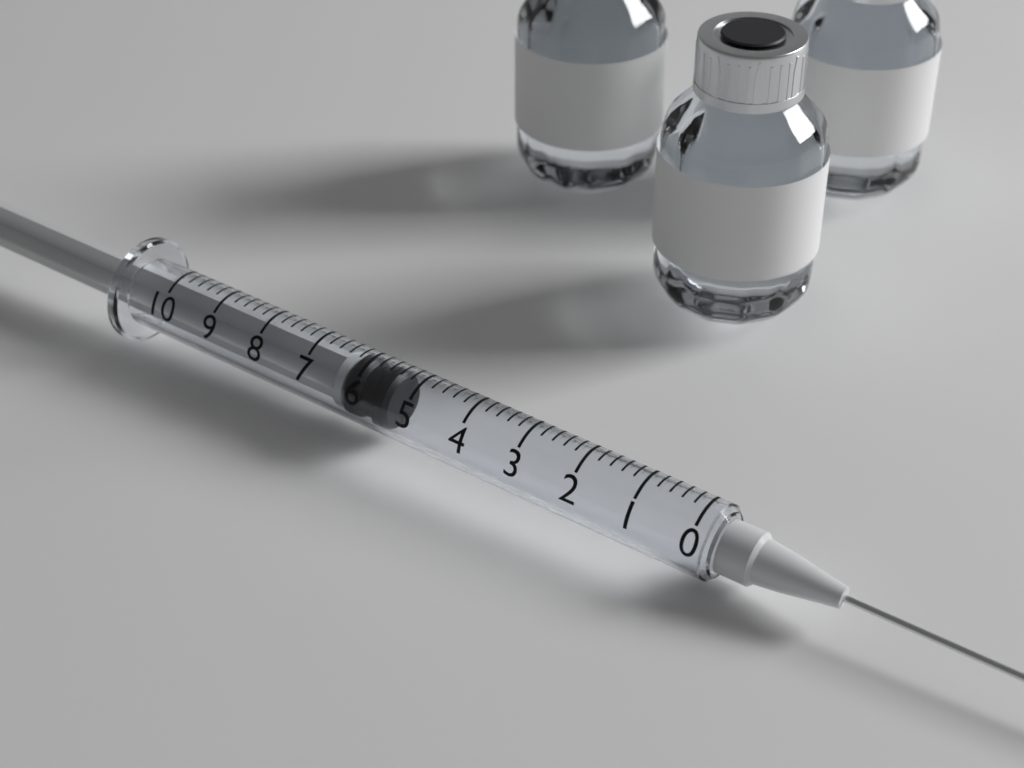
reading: 5.4 (no unit)
